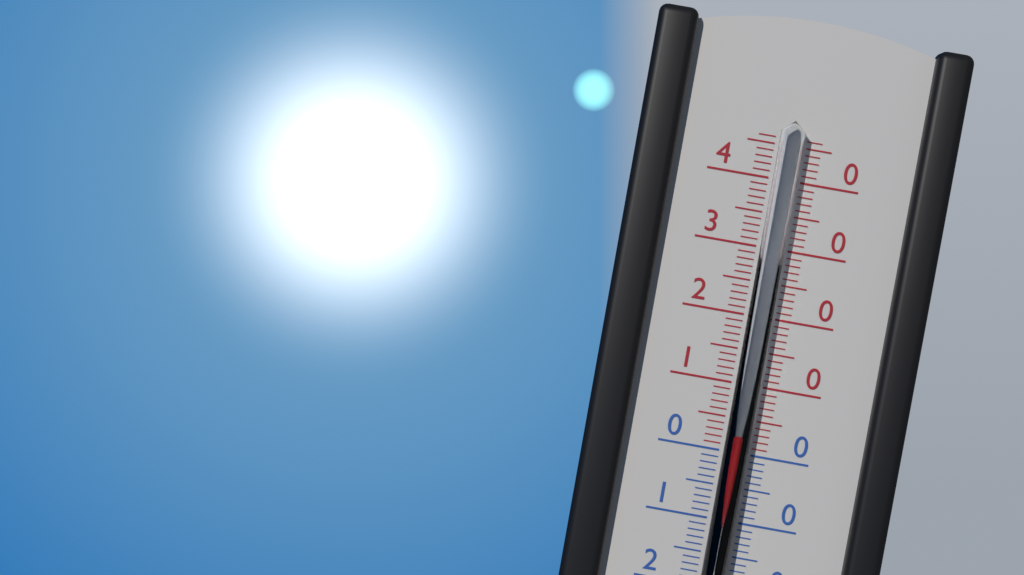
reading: 3 °C
